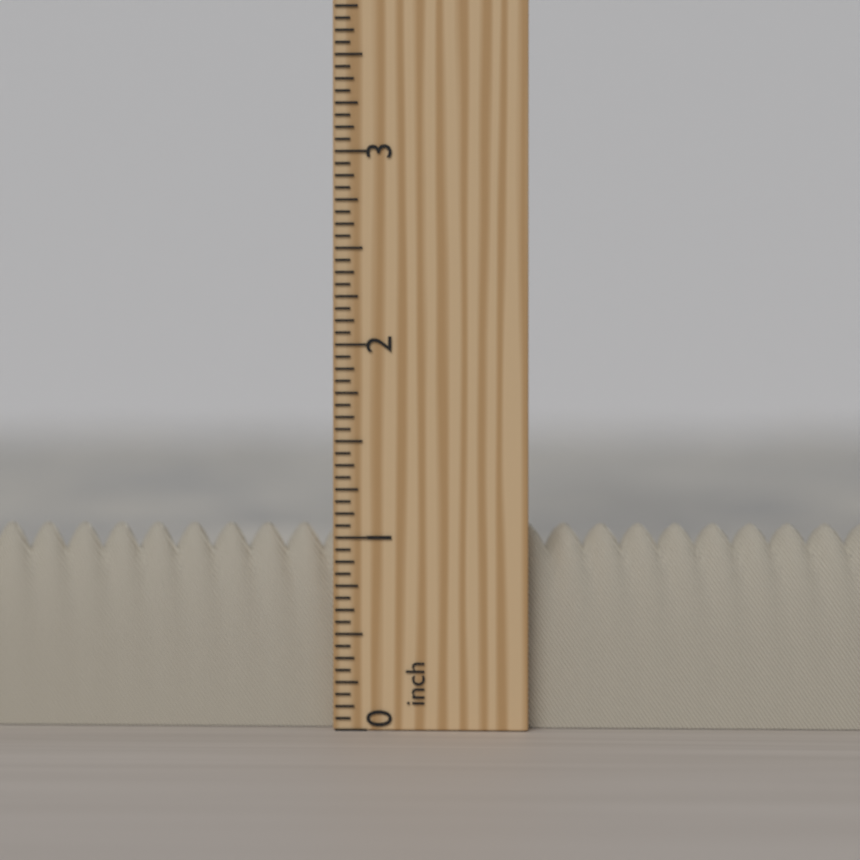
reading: 1.0625 inch
